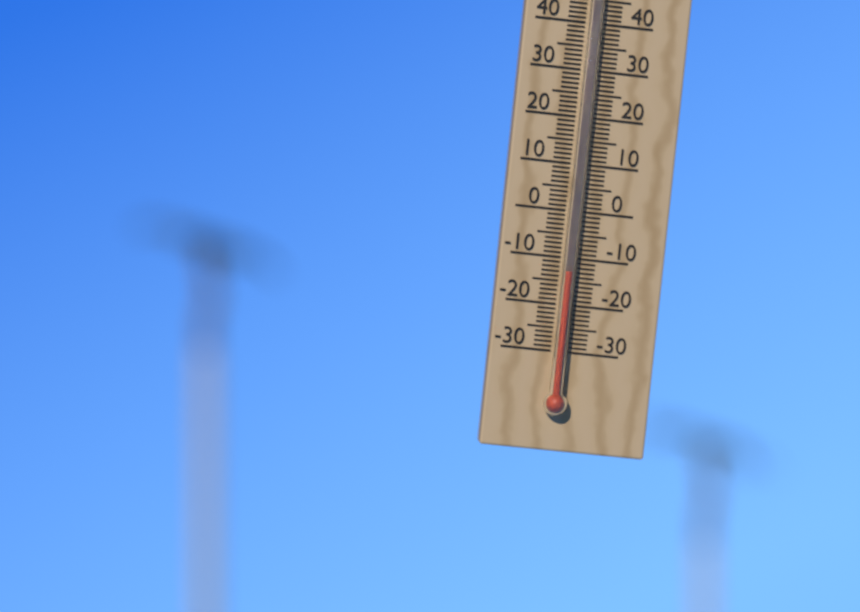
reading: -13 °C
